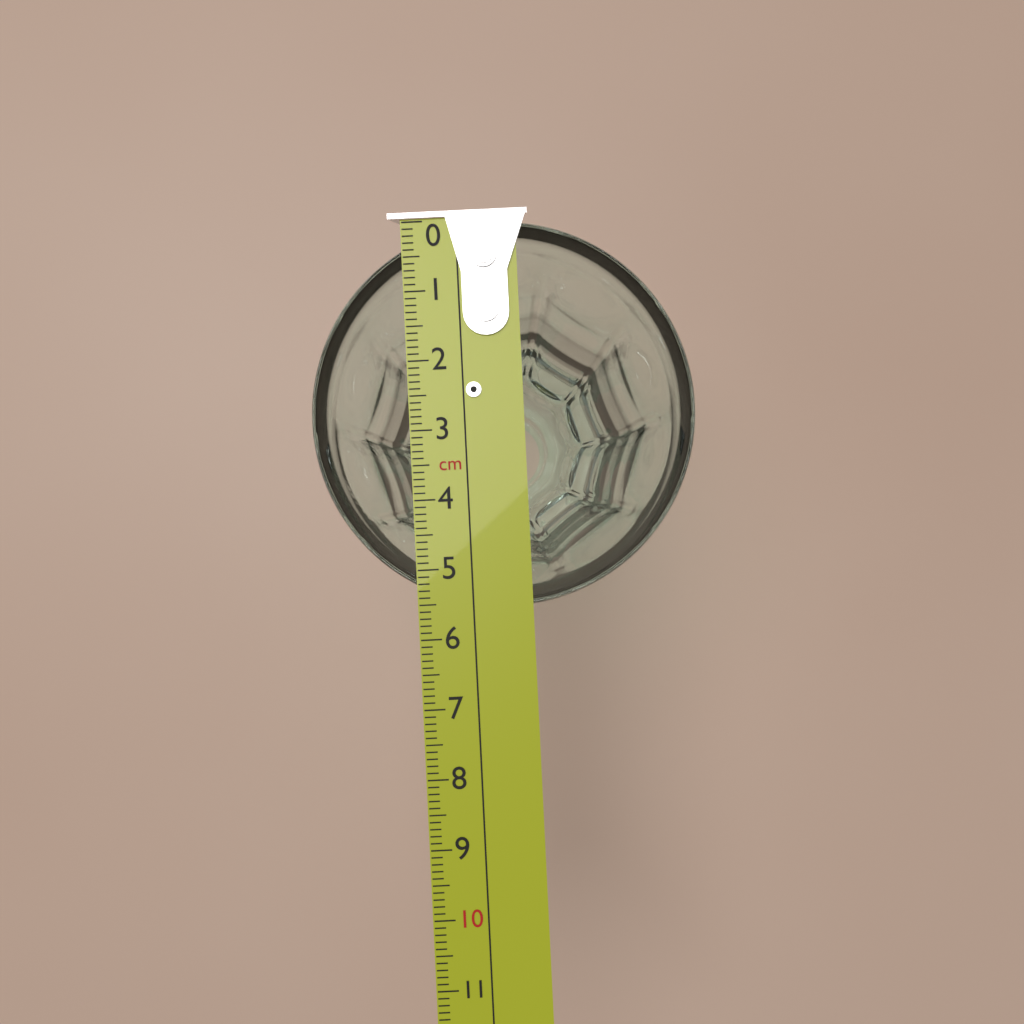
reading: 5.6 cm
